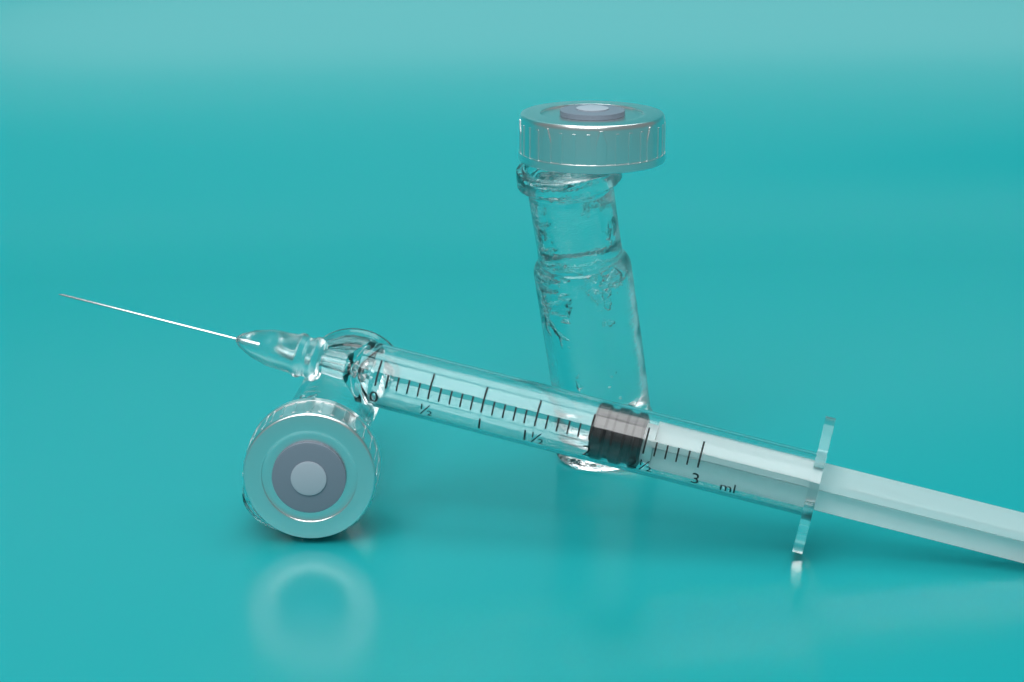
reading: 2.0 ml
